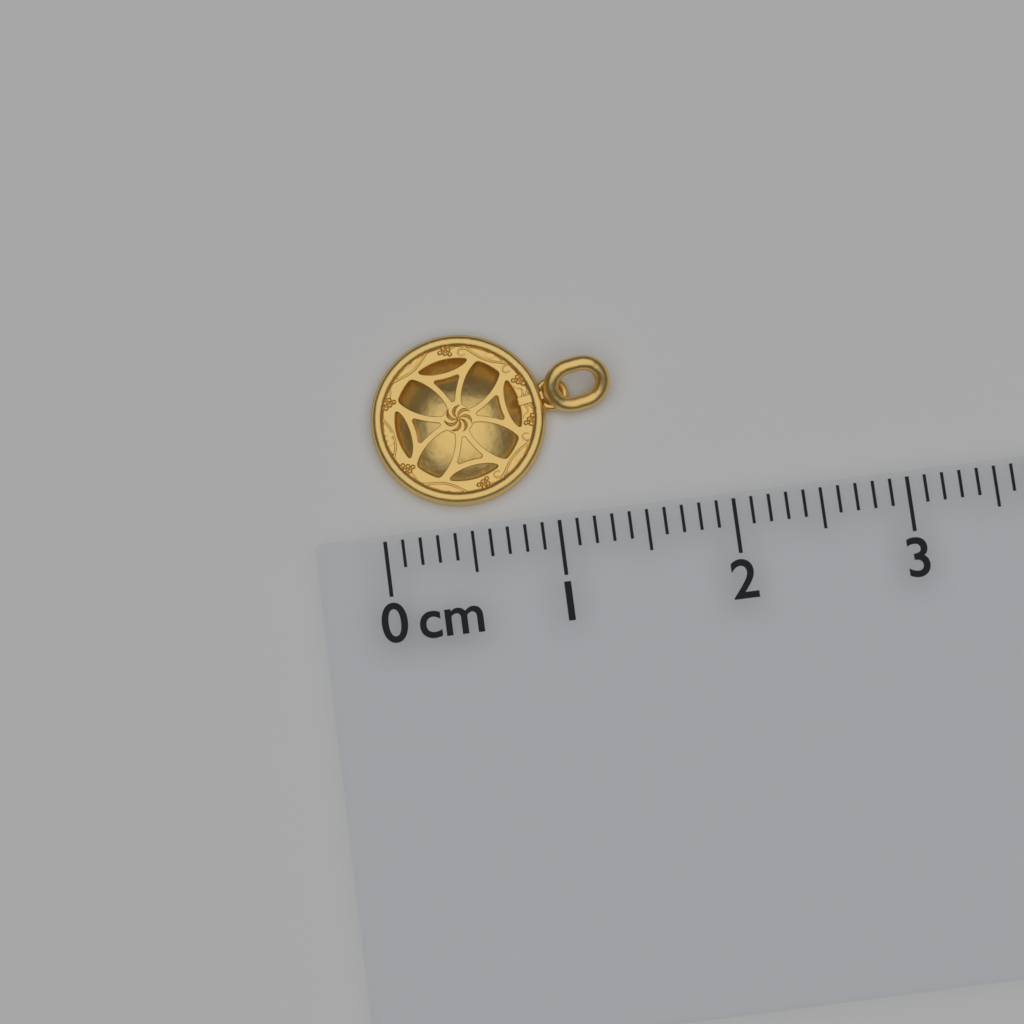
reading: 1.4 cm
